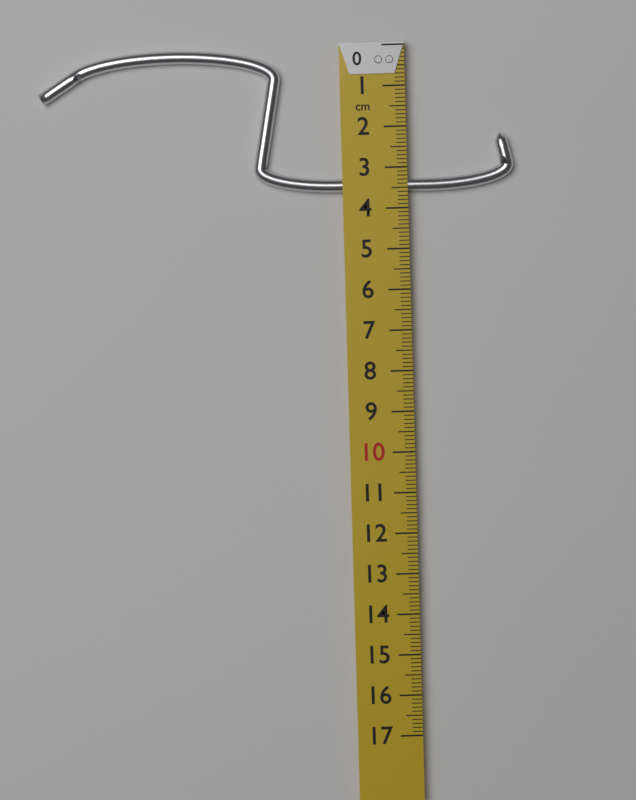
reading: 3.6 cm
